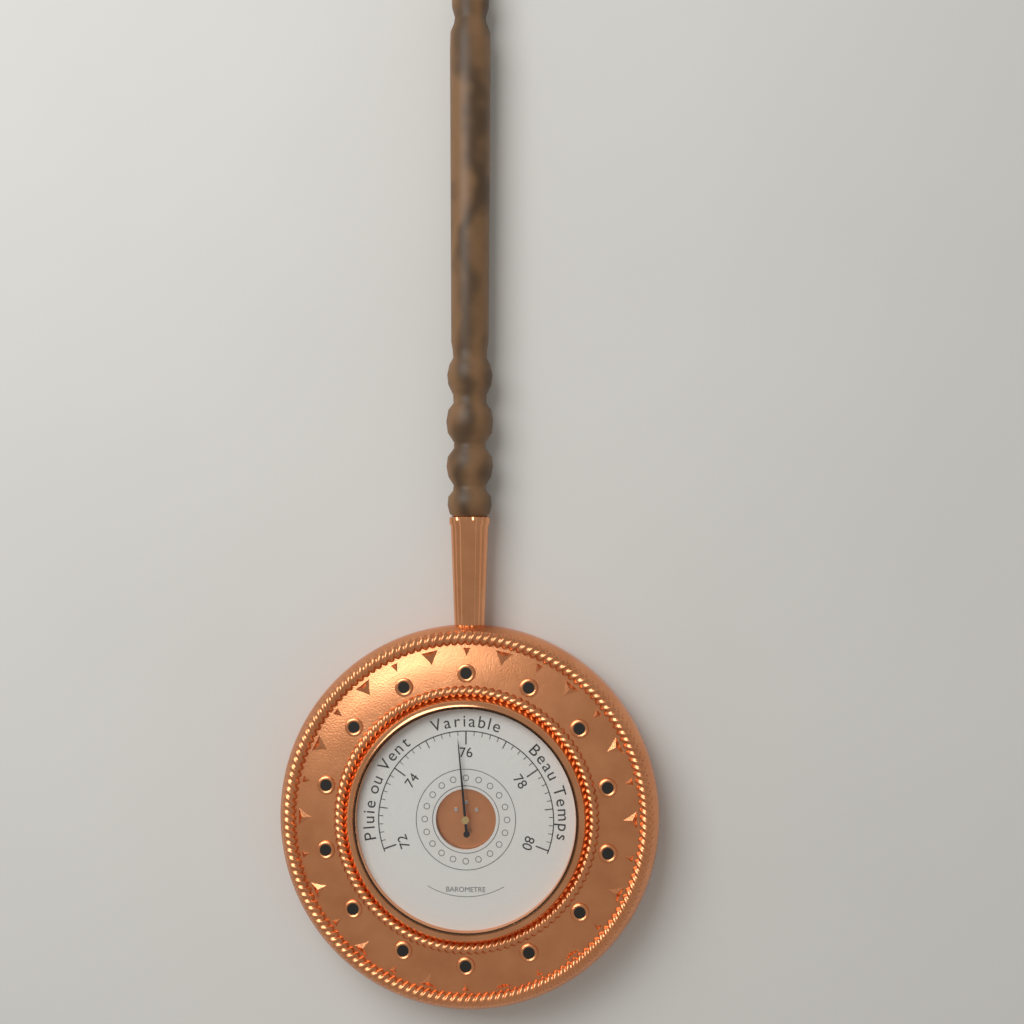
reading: 75.8 (no unit)
